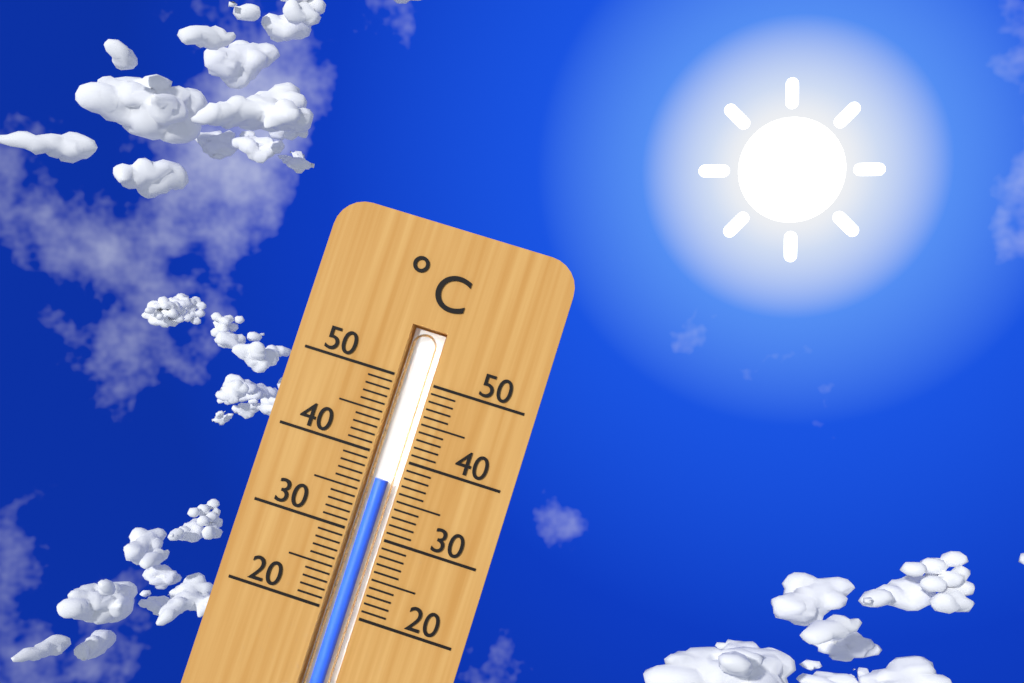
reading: 37 °C
